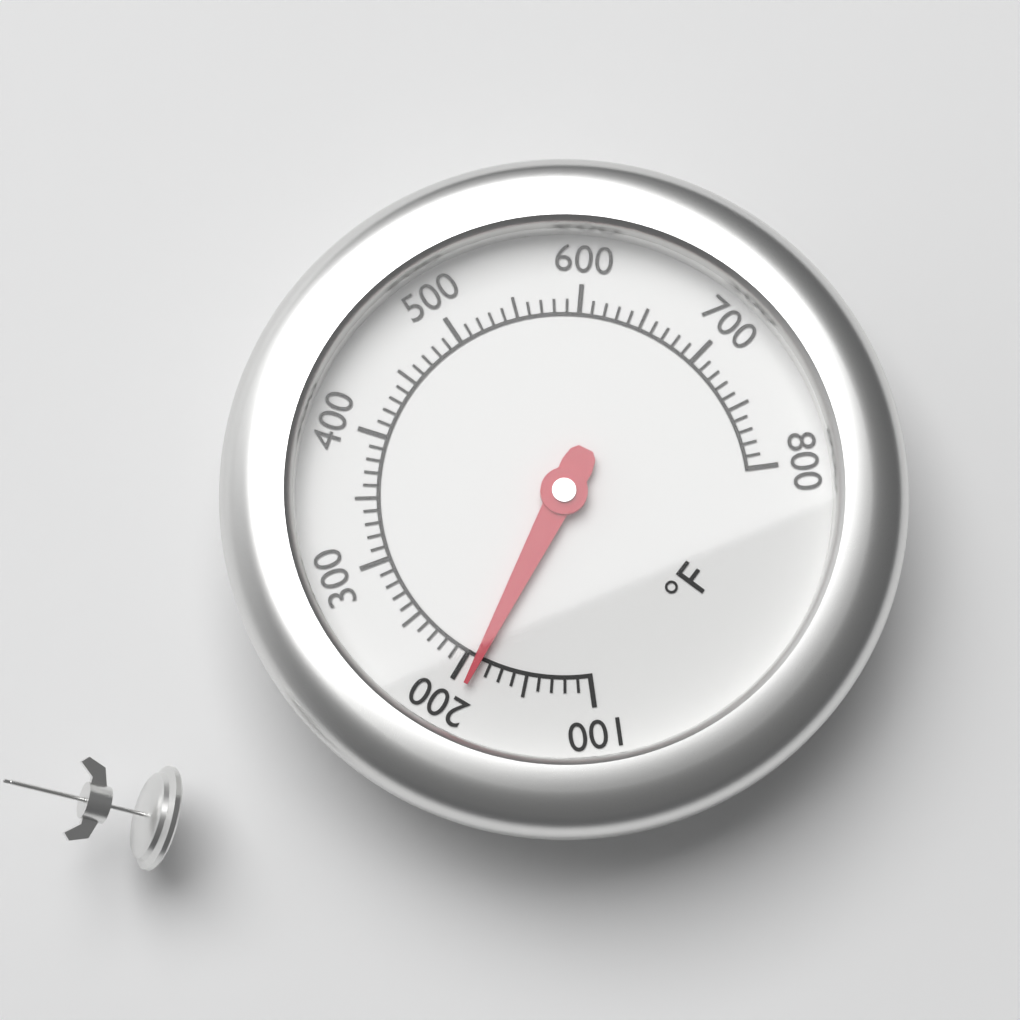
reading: 190 °F
